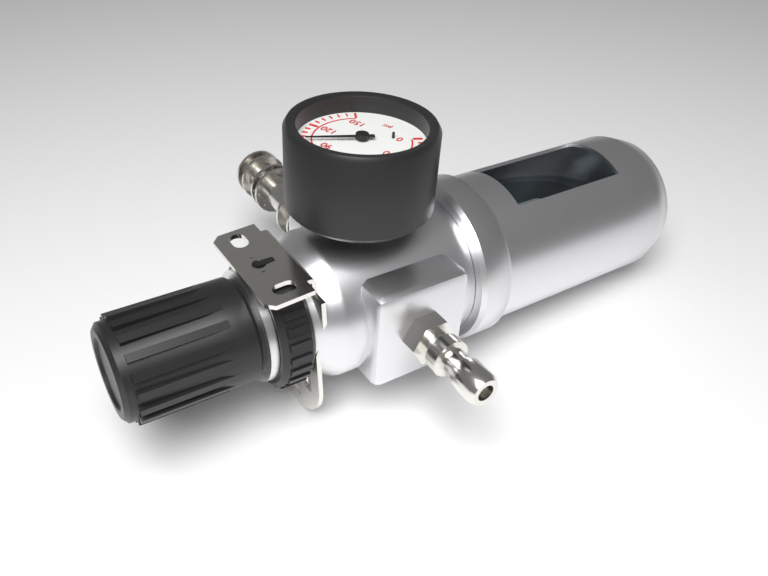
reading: 100 psi
